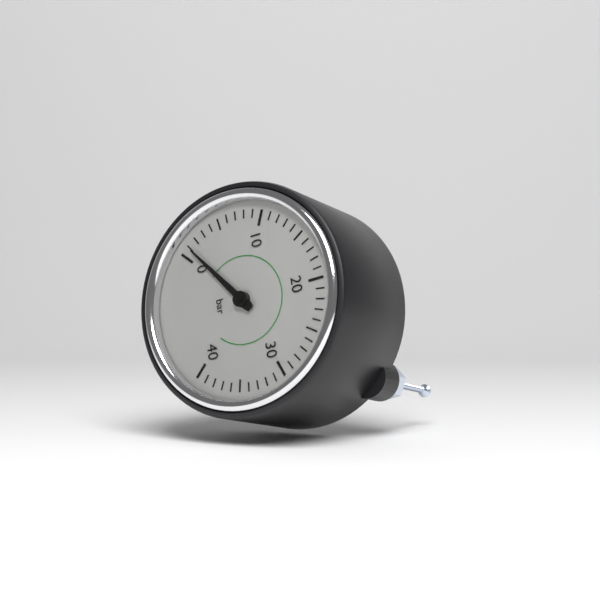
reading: 1 bar
